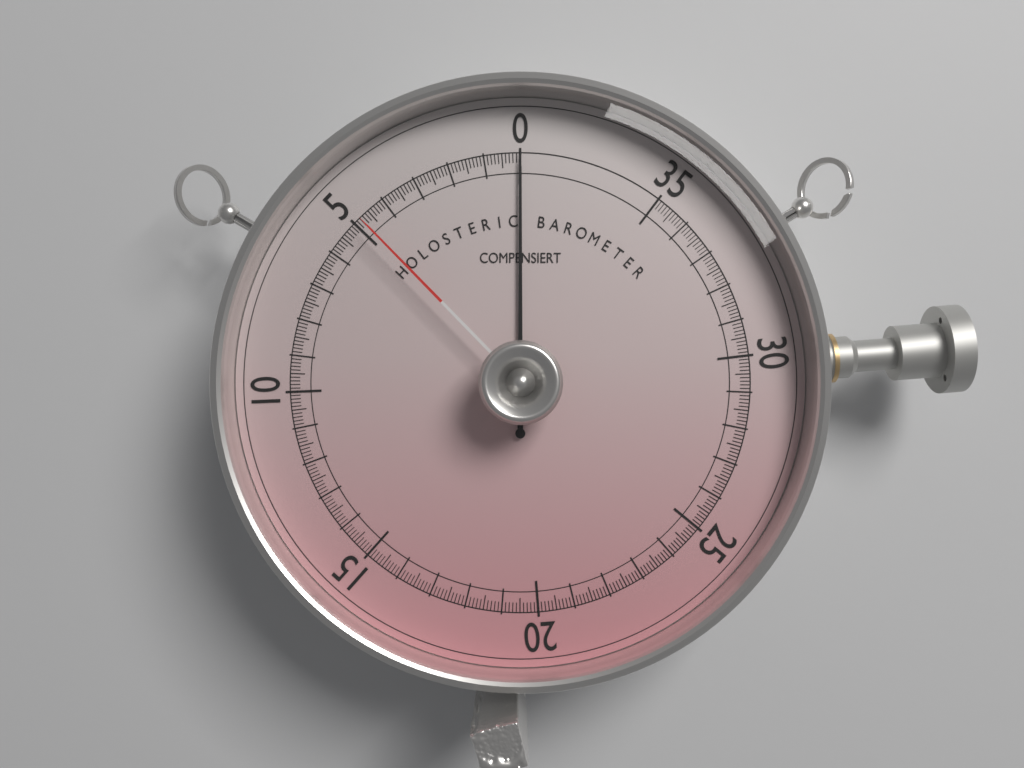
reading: 0.0 (no unit)
